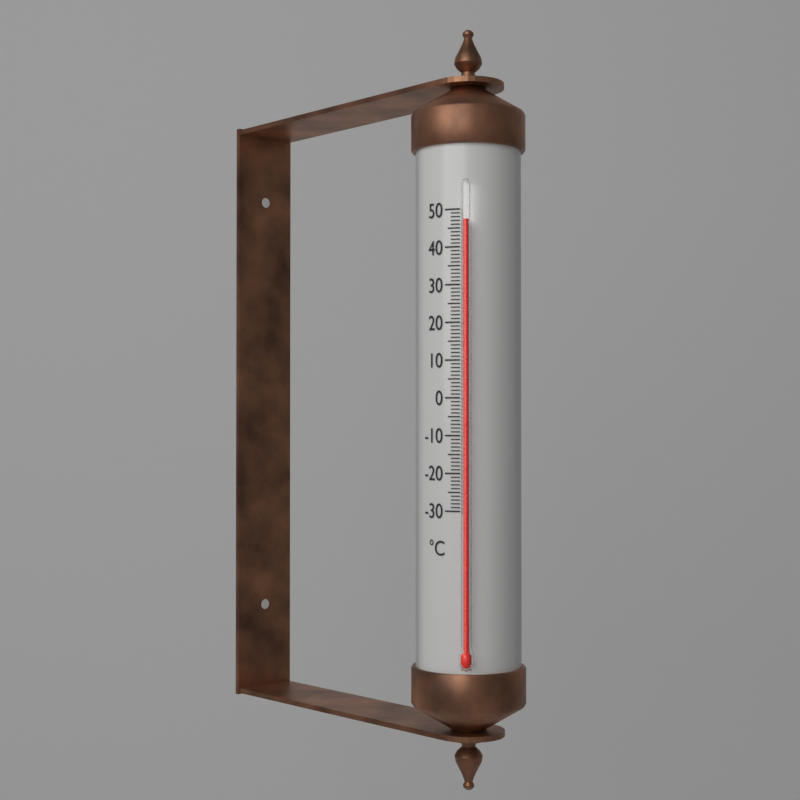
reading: 47 °C
